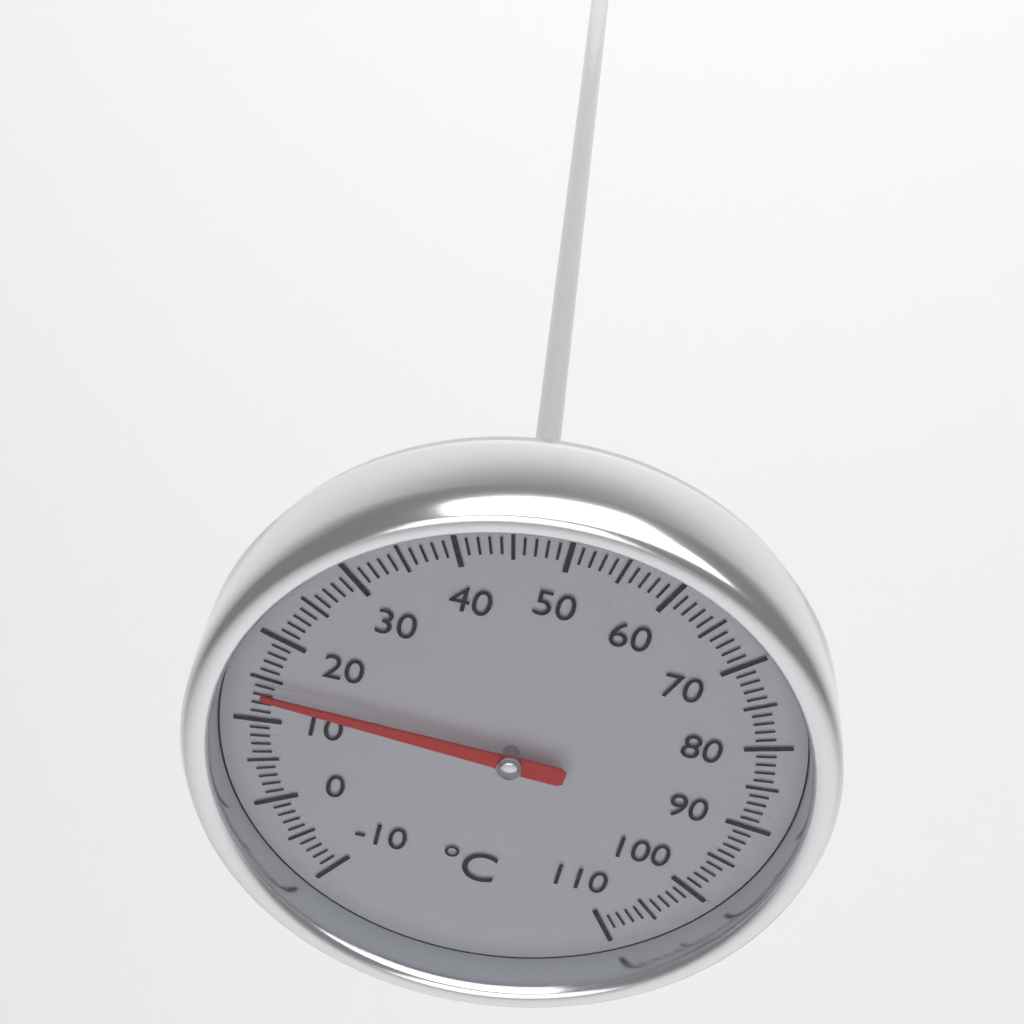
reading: 14 °C
